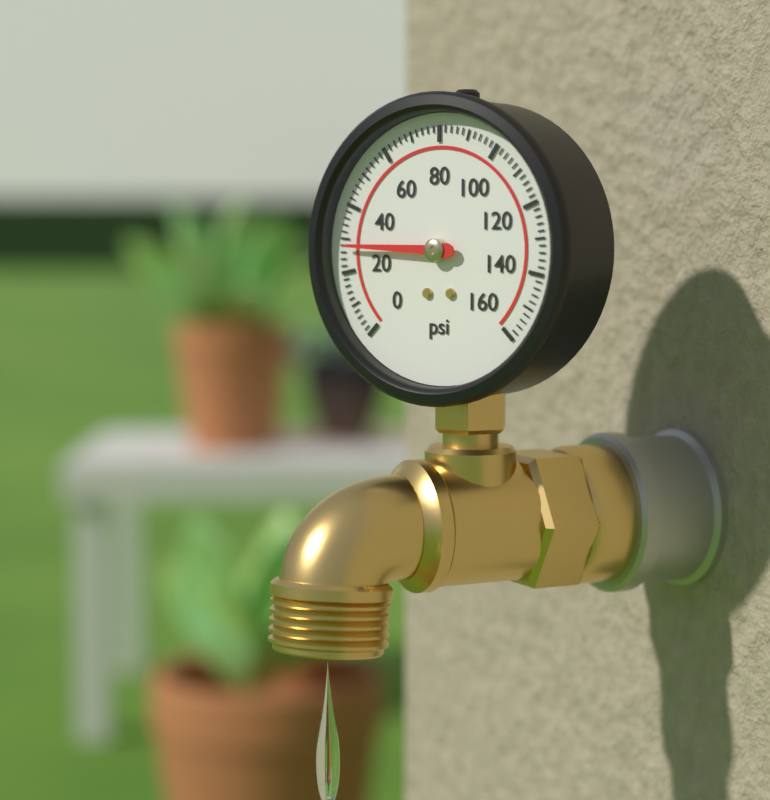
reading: 28 psi
